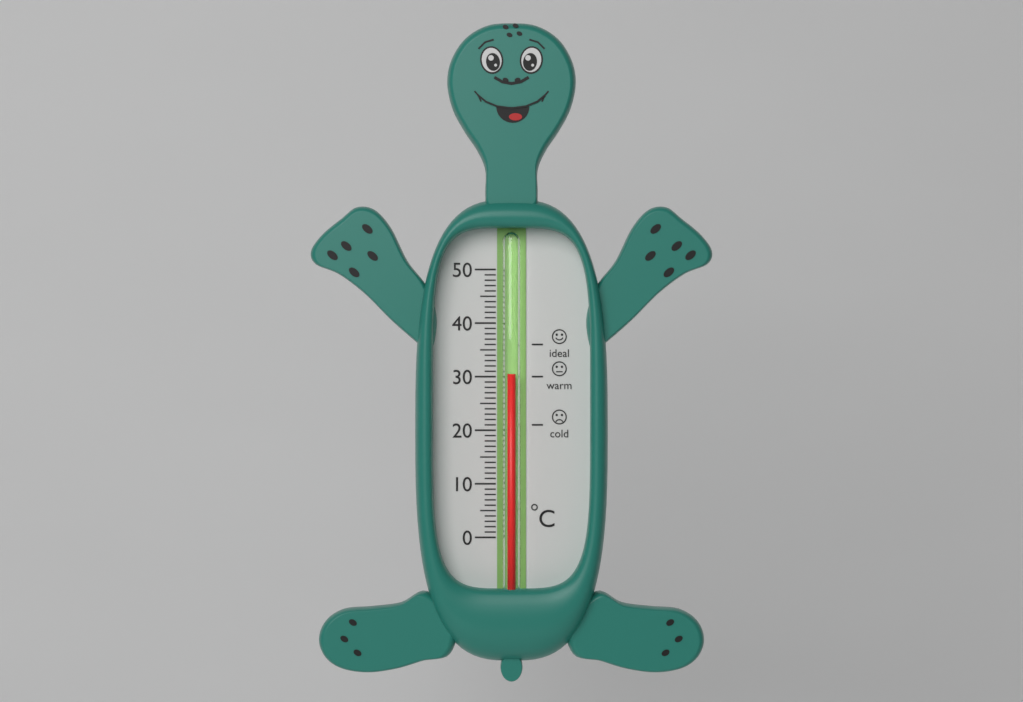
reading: 30.5 °C
